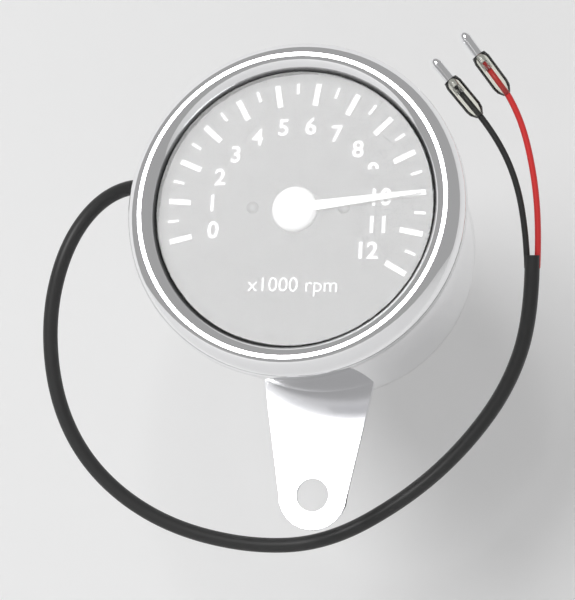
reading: 10.0 x1000 rpm
